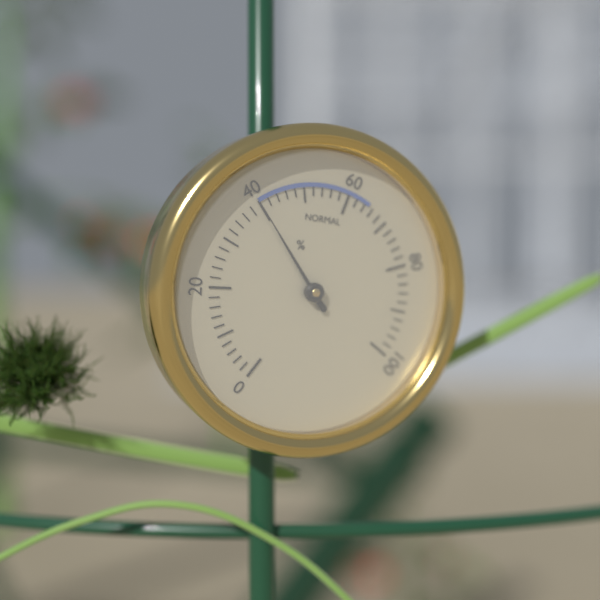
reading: 40 %
